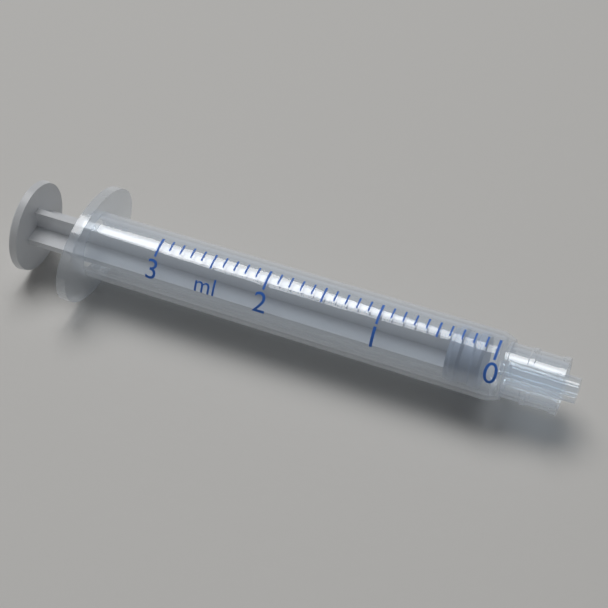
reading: 0.1 ml
